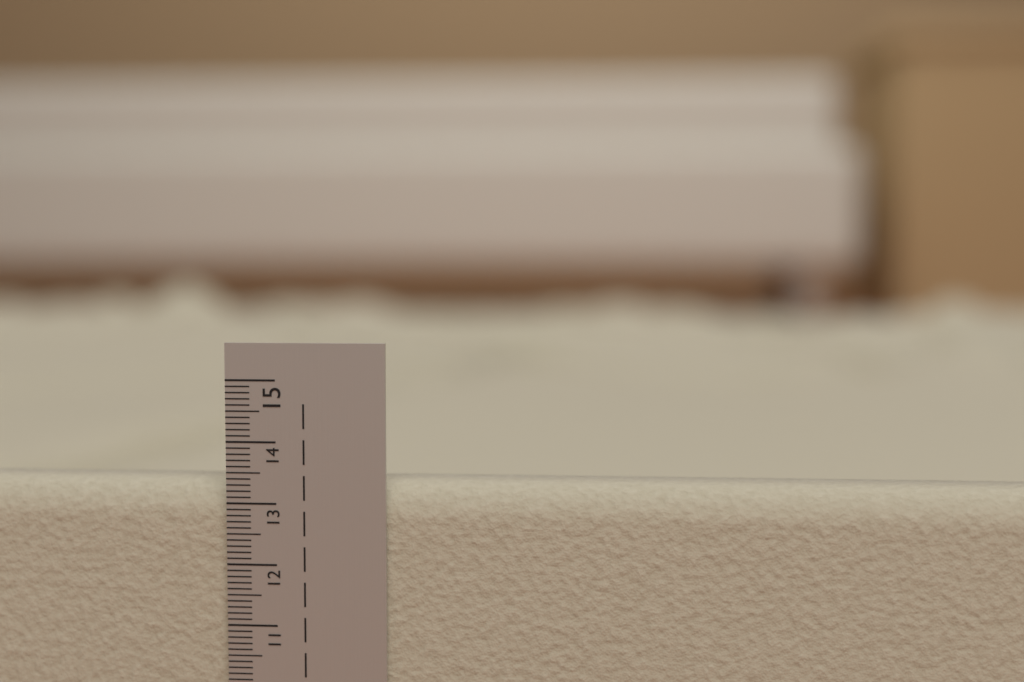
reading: 13.3 cm
